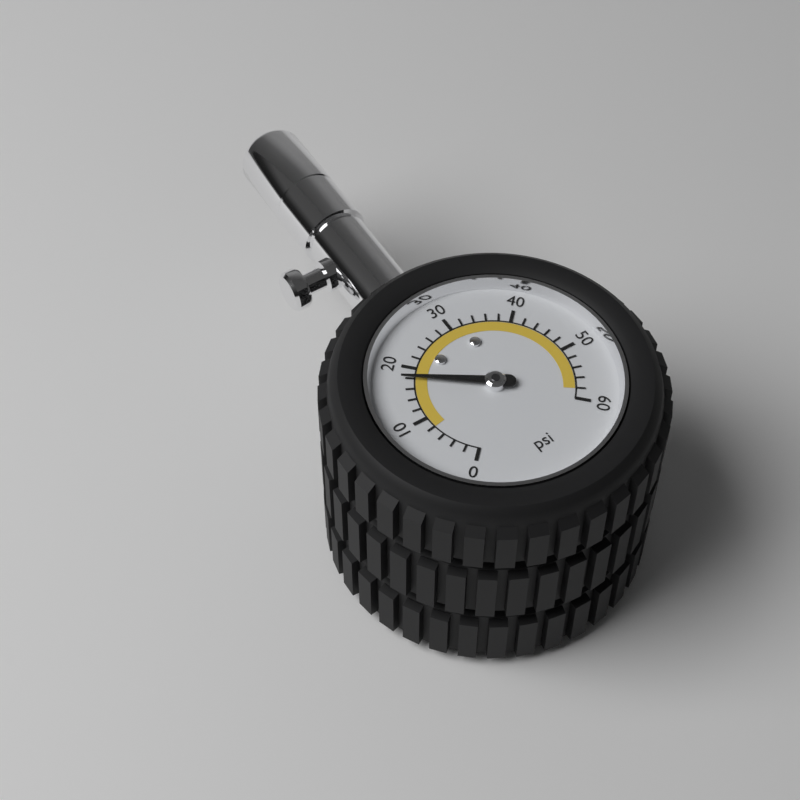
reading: 18 psi
